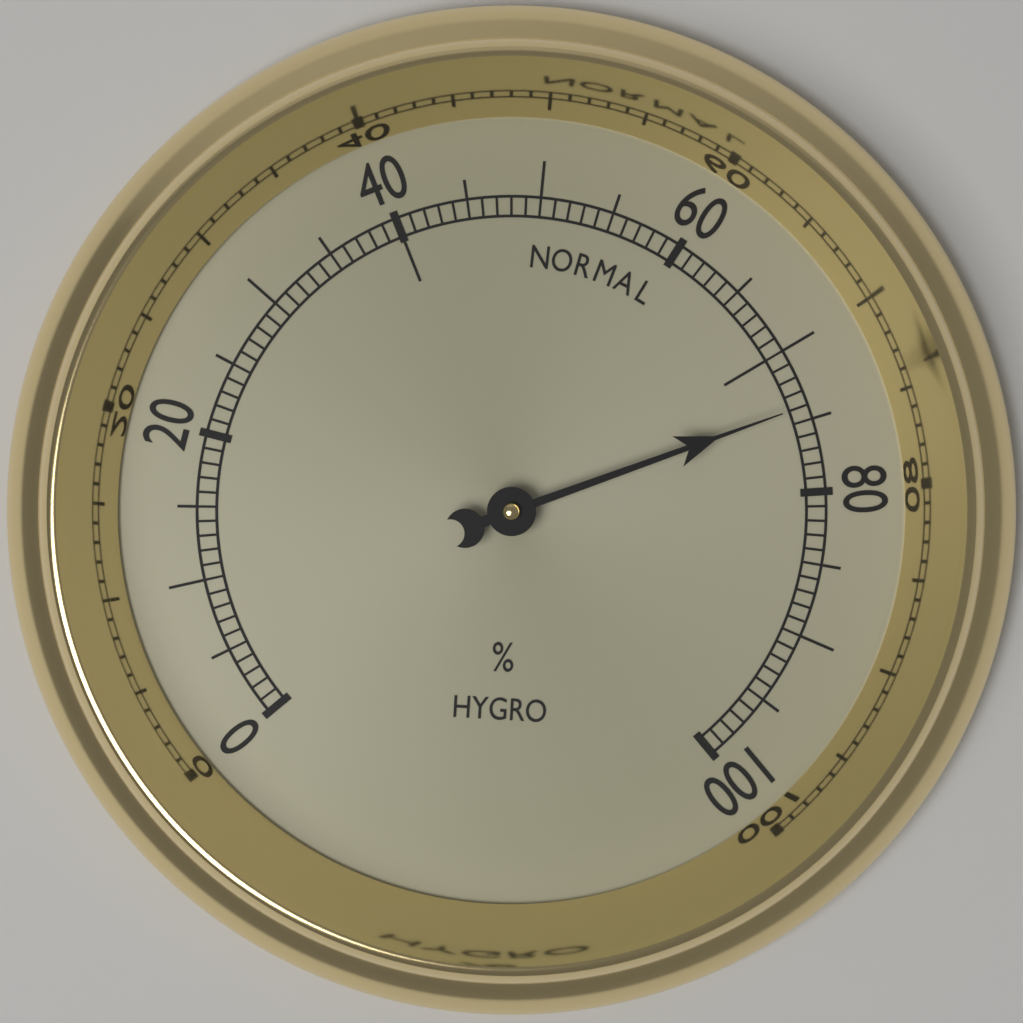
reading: 74 %
